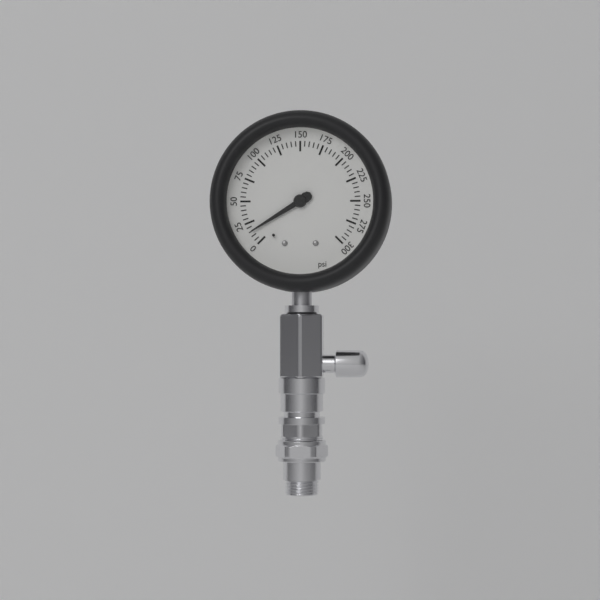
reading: 15 psi
